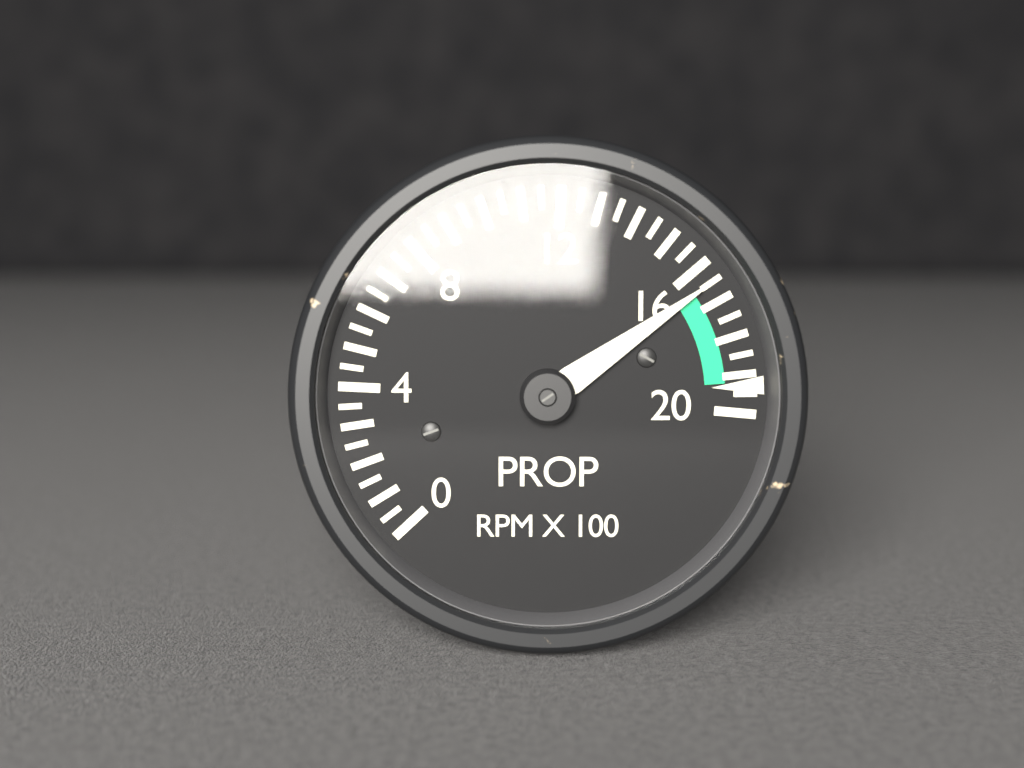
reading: 16.5 RPM X 100
